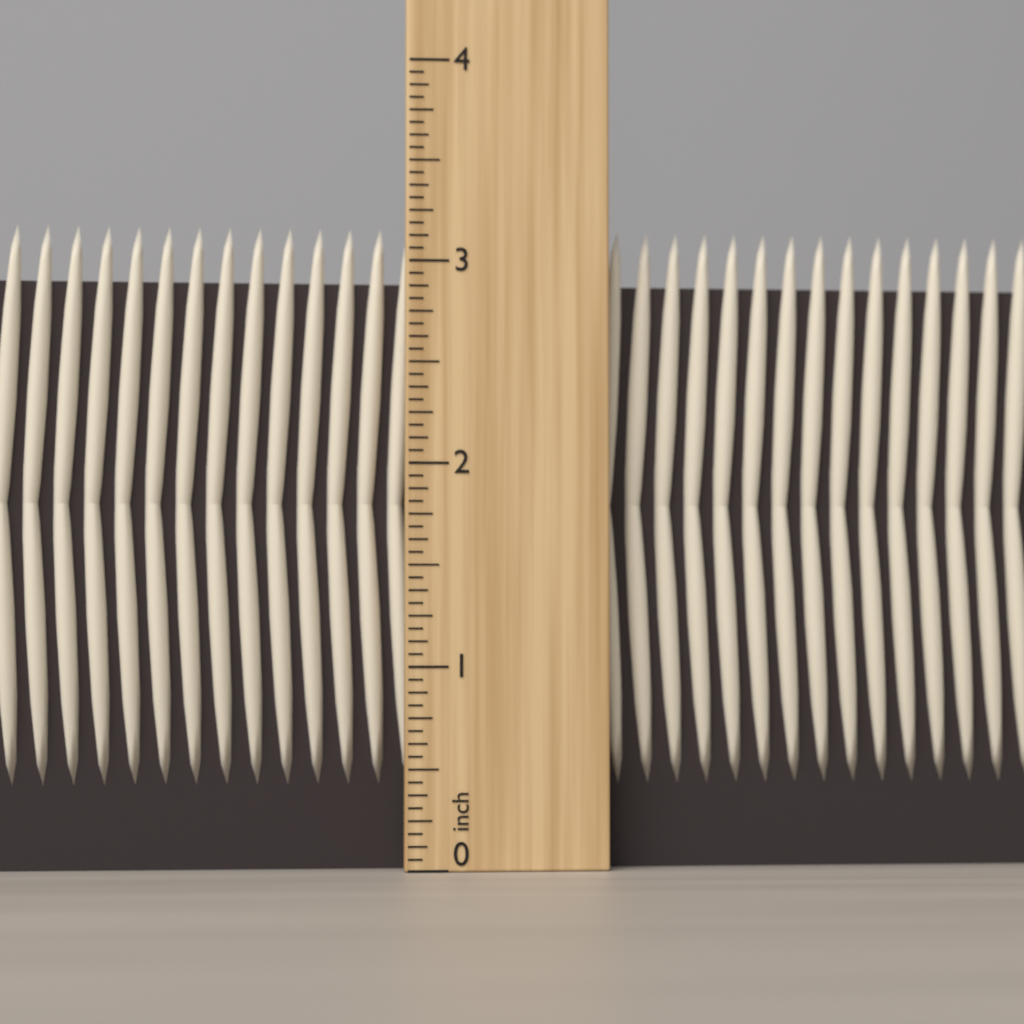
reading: 3.1875 inch
